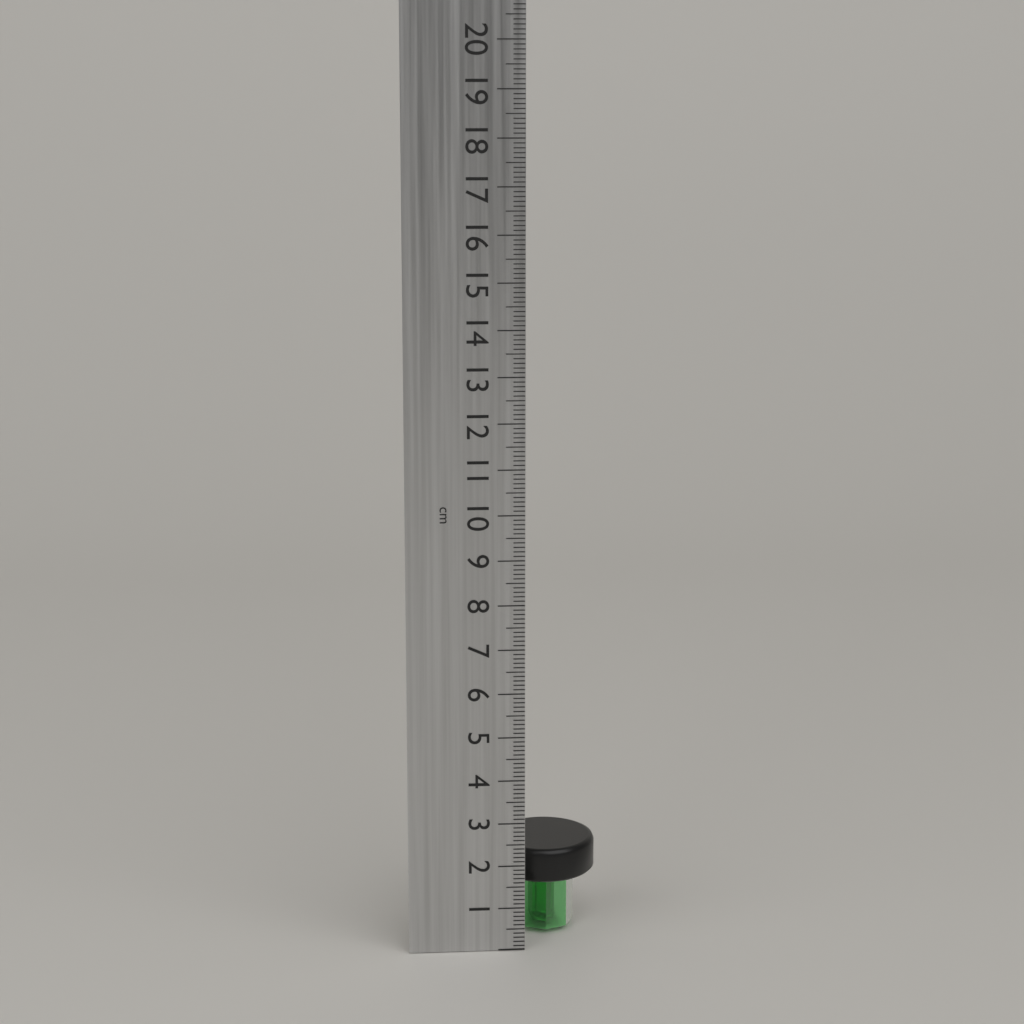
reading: 2.2 cm
